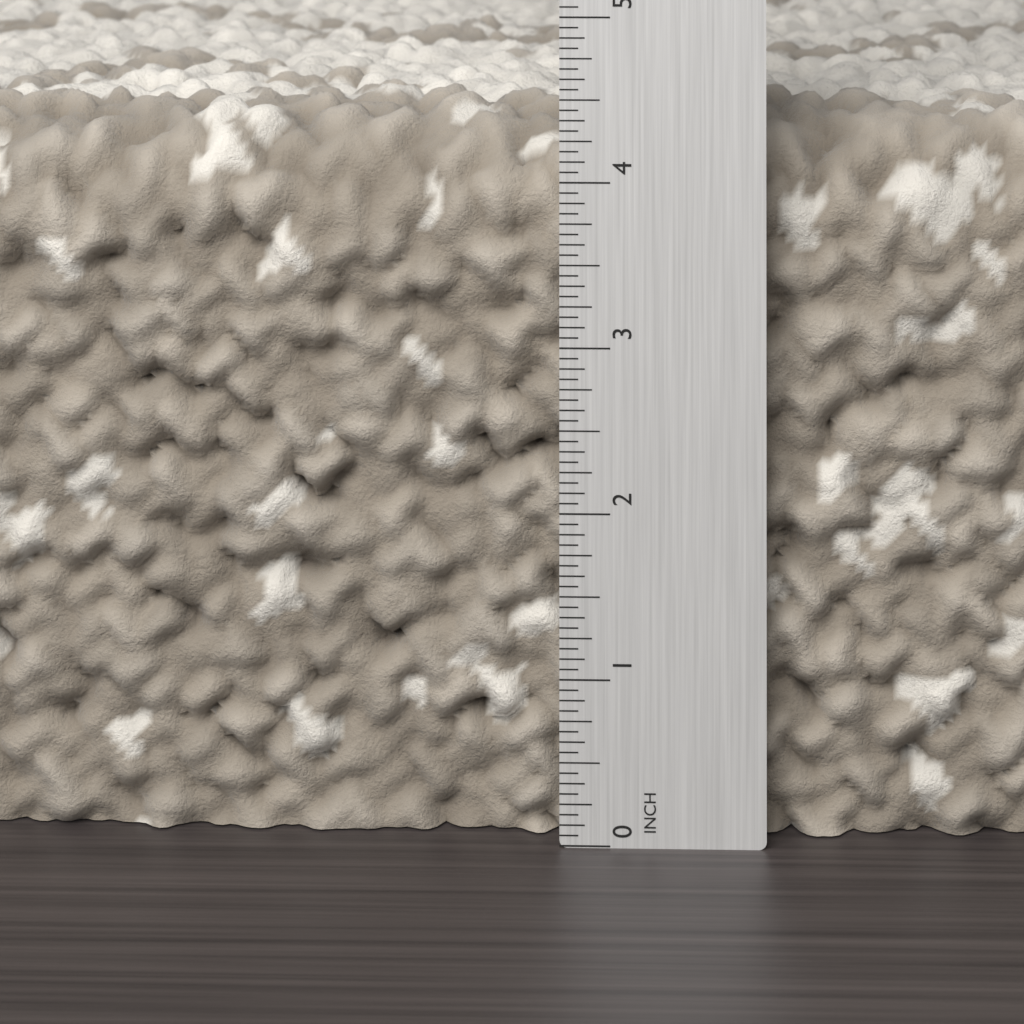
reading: 4.4375 in
